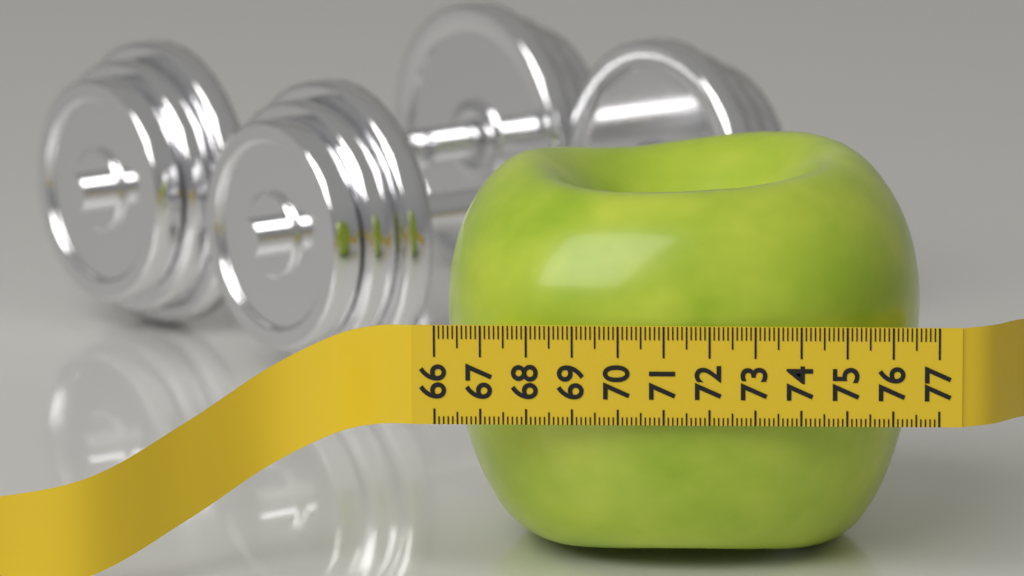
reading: 76.6 (no unit)
